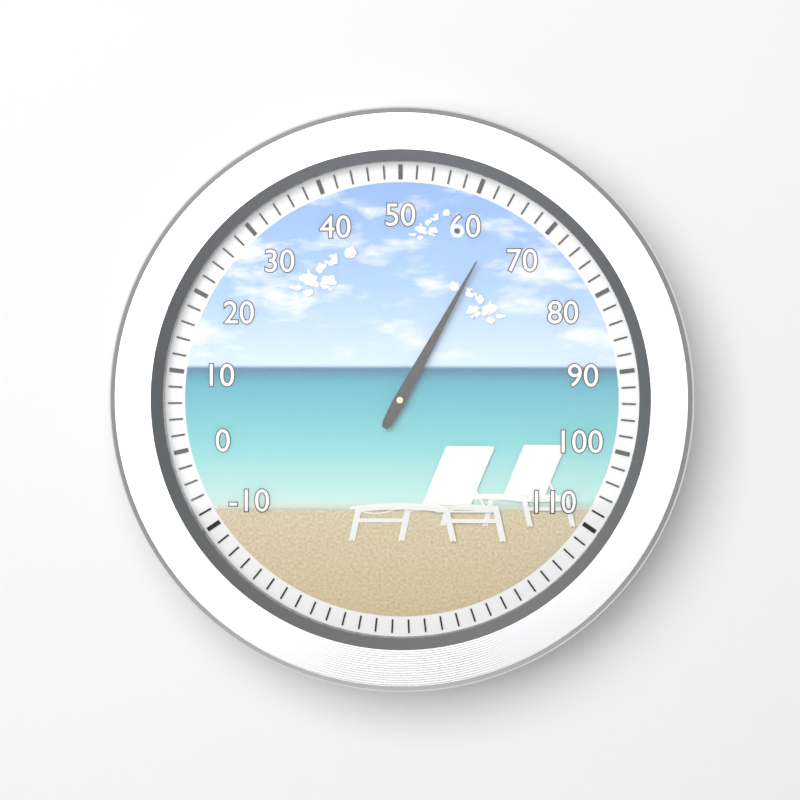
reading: 64 (no unit)
